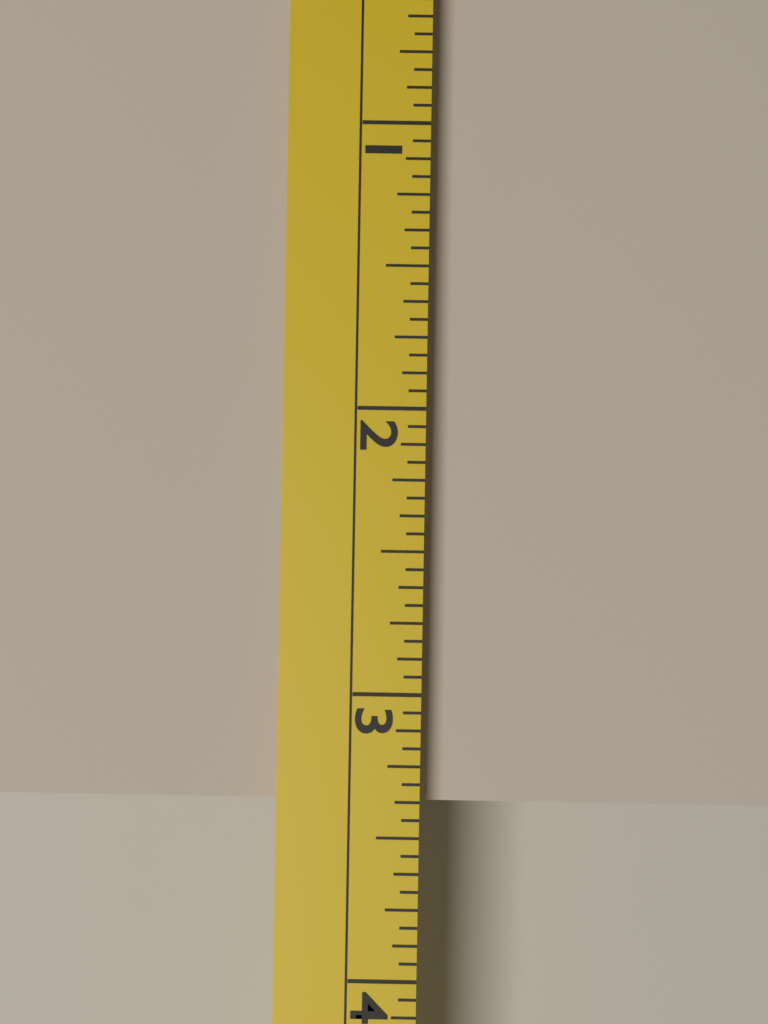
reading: 3.3750 (no unit)
